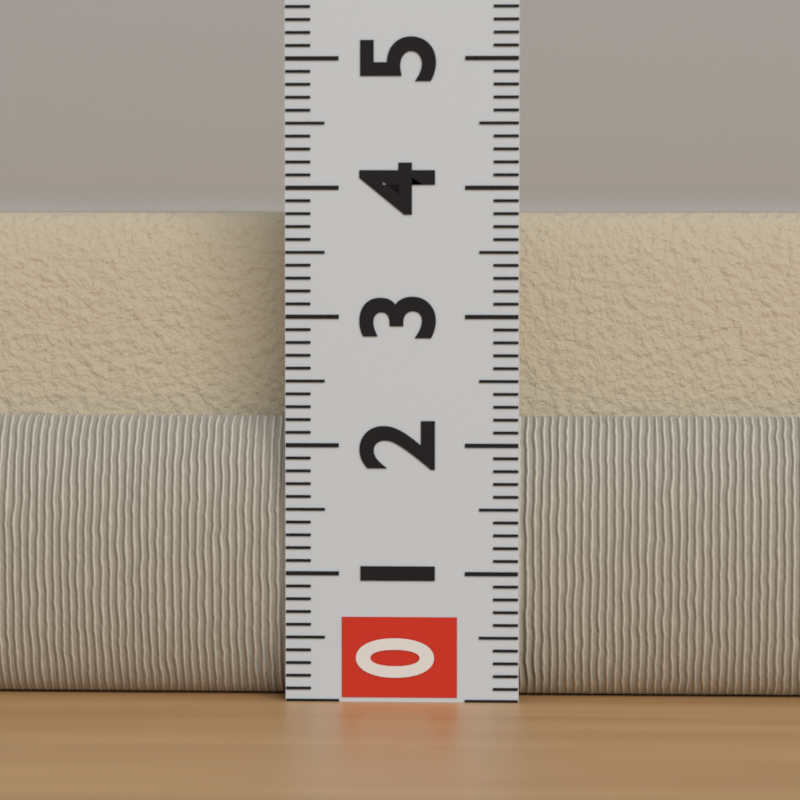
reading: 3.8 (no unit)
